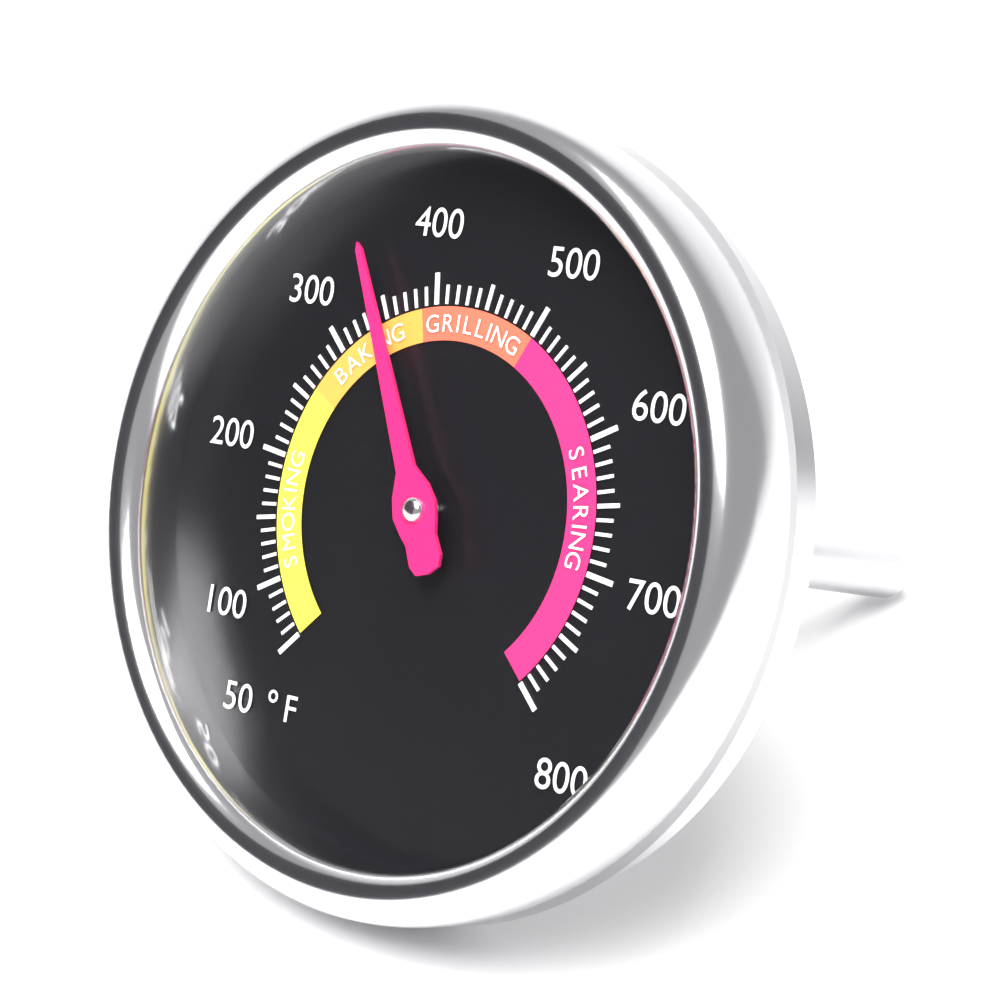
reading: 350 °F
